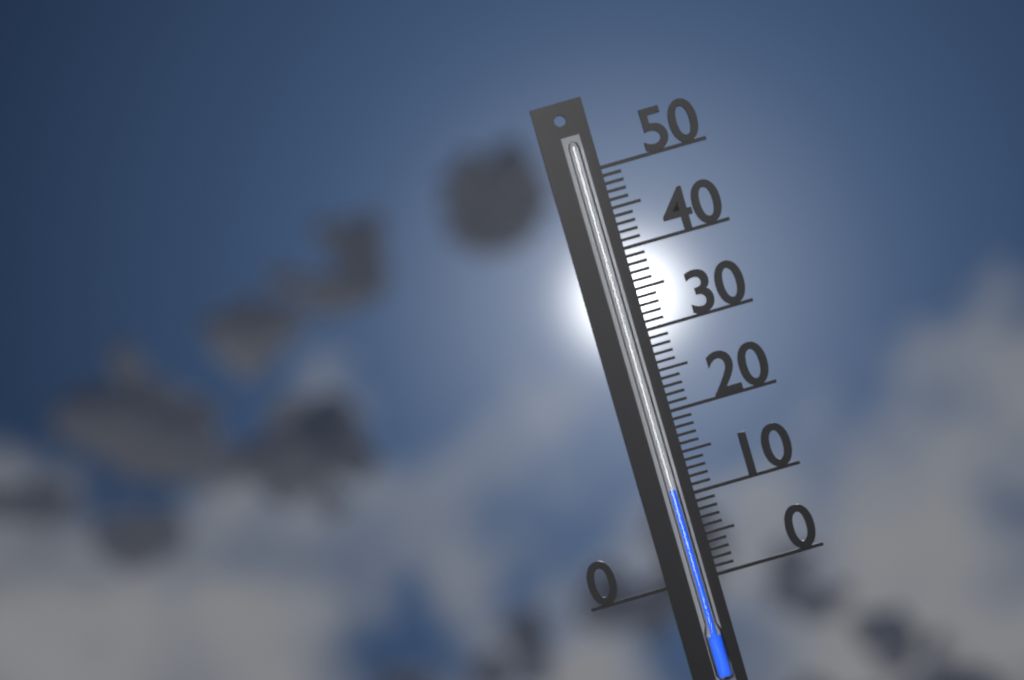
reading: 11 (no unit)
